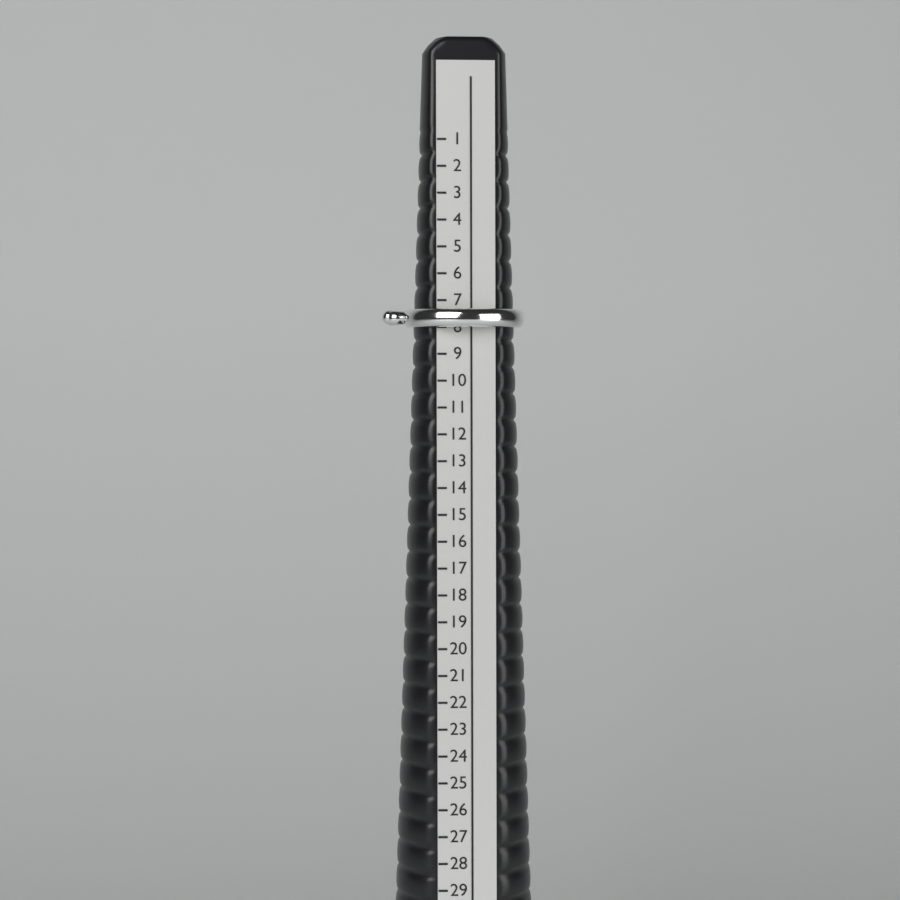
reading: 8 (no unit)
